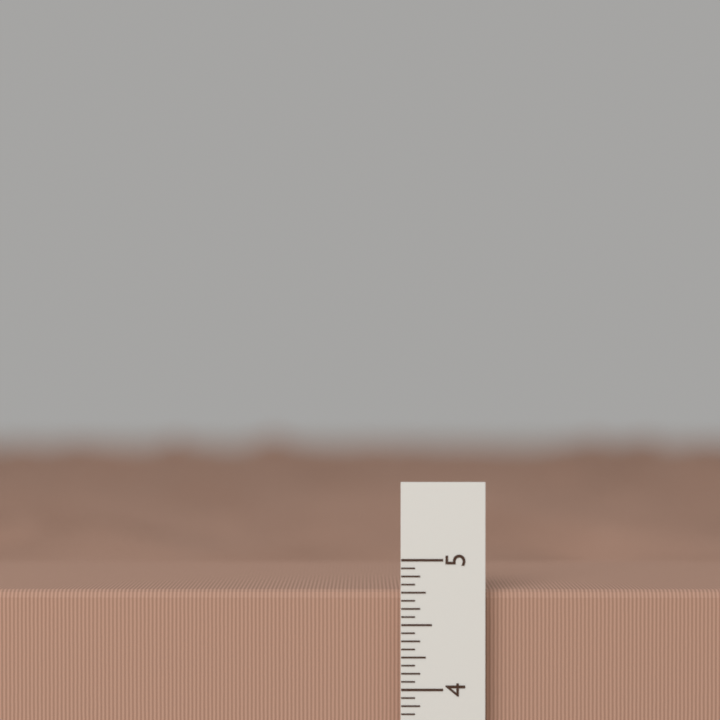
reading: 4.7500 in
